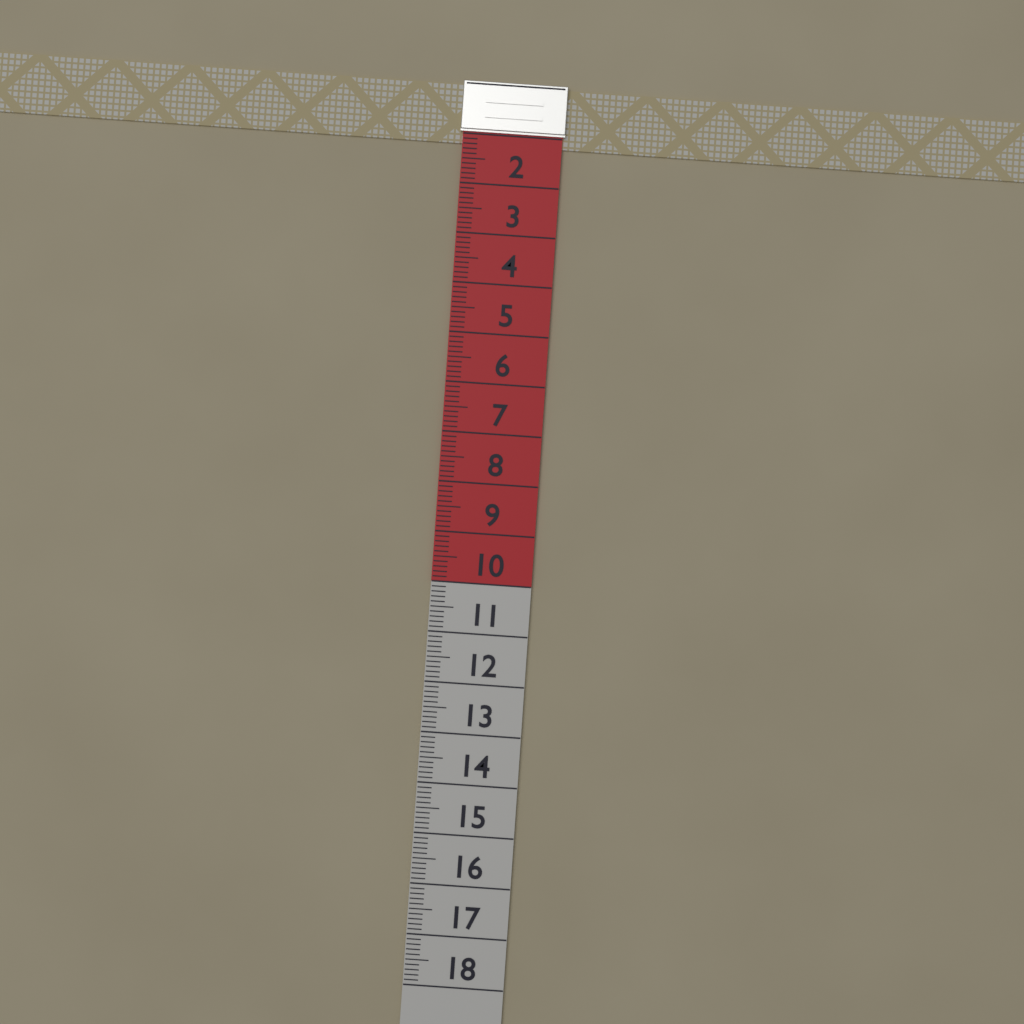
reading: 1.2 (no unit)
